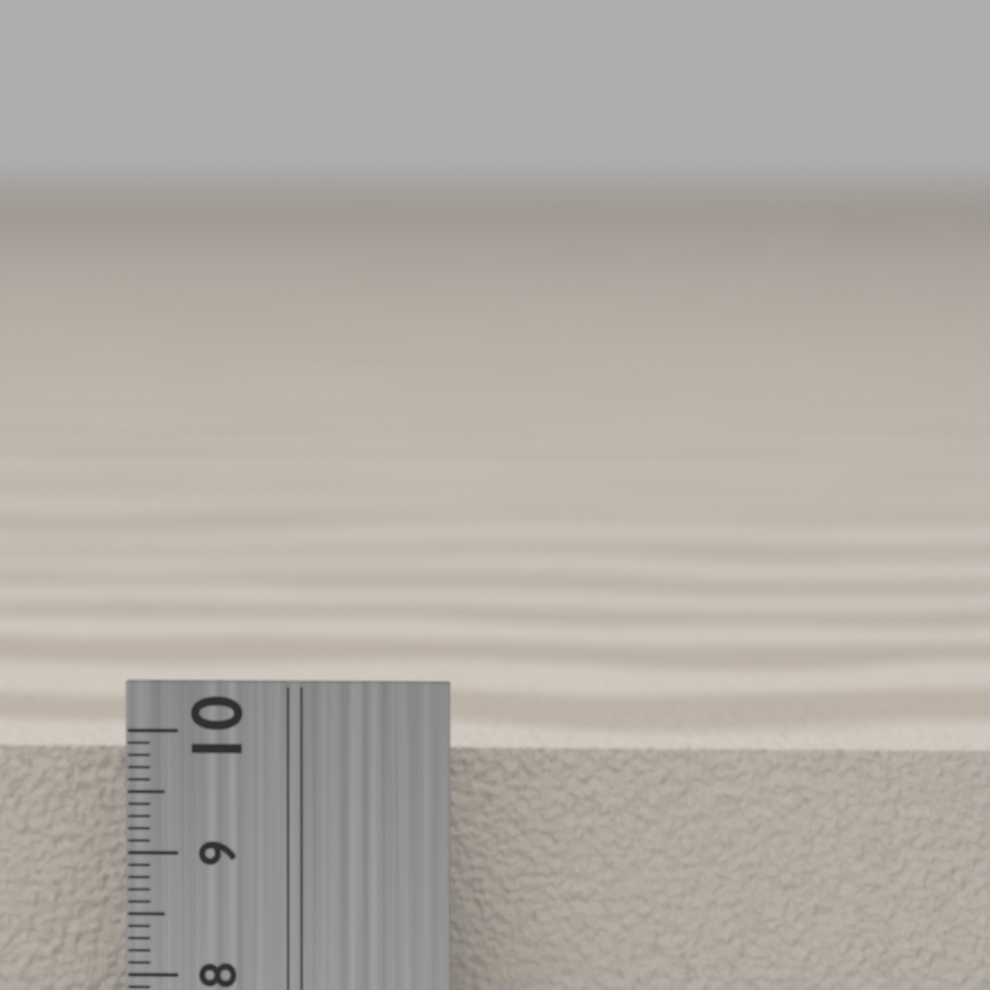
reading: 9.7 cm
